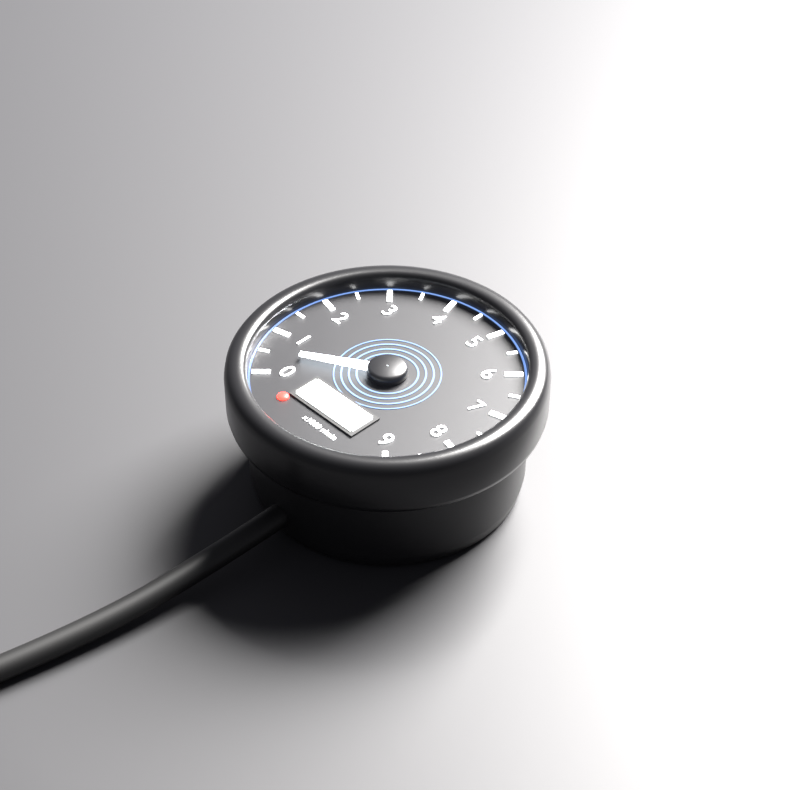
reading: 0.5 x1000 r/min
